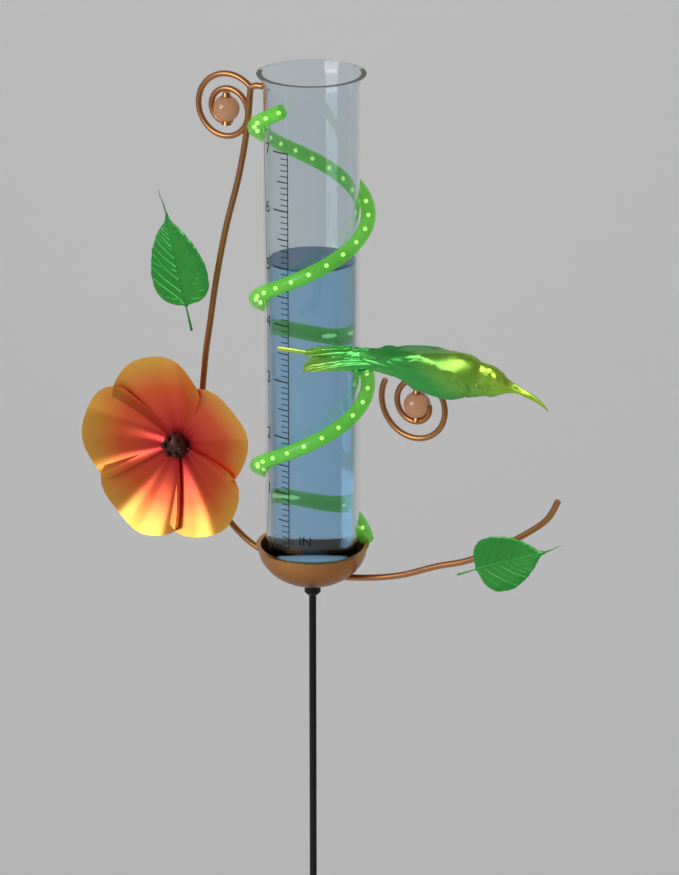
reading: 5.0 in
